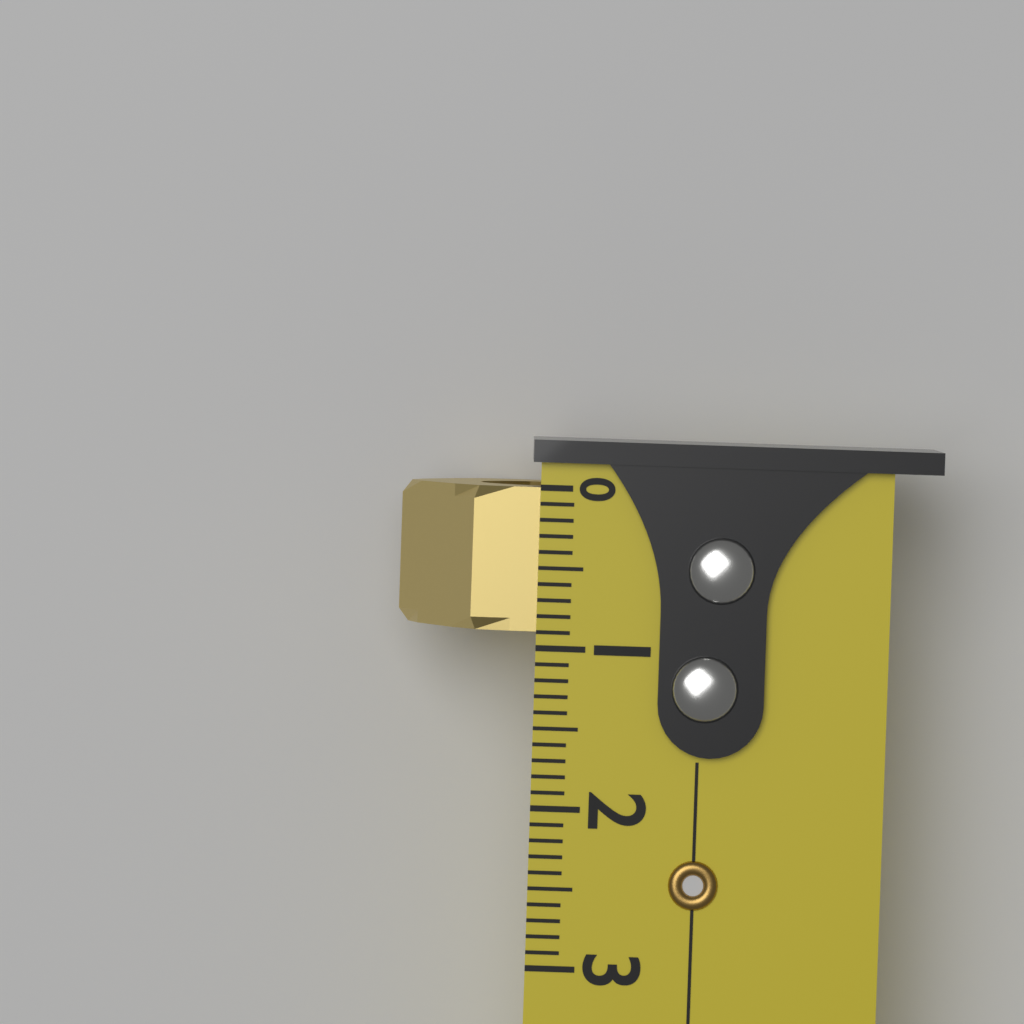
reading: 0.9 (no unit)
